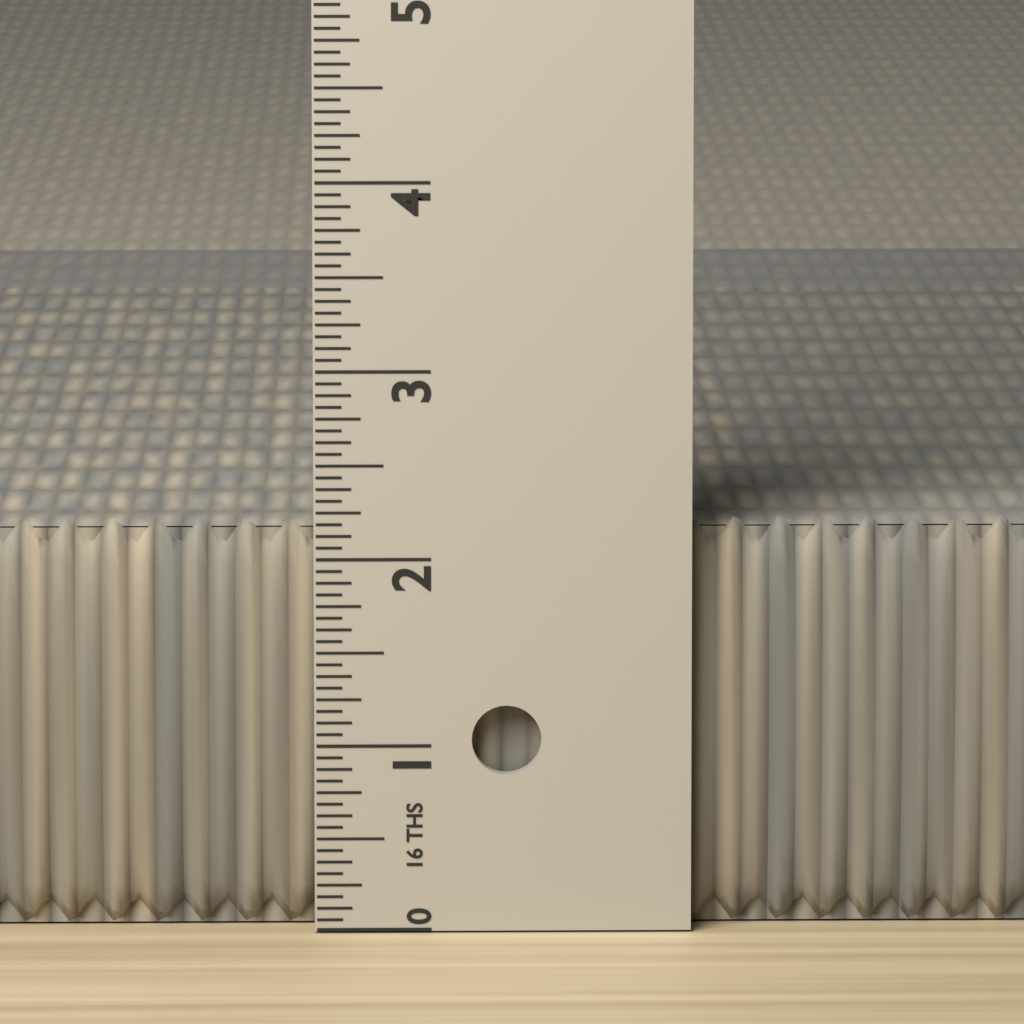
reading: 2.1875 in
